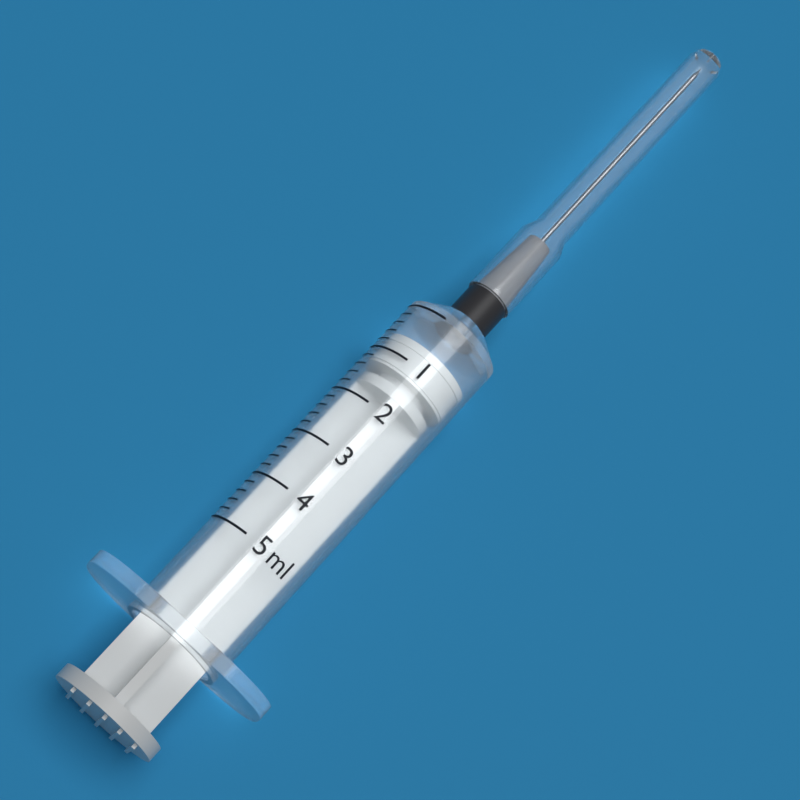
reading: 0.6 ml
